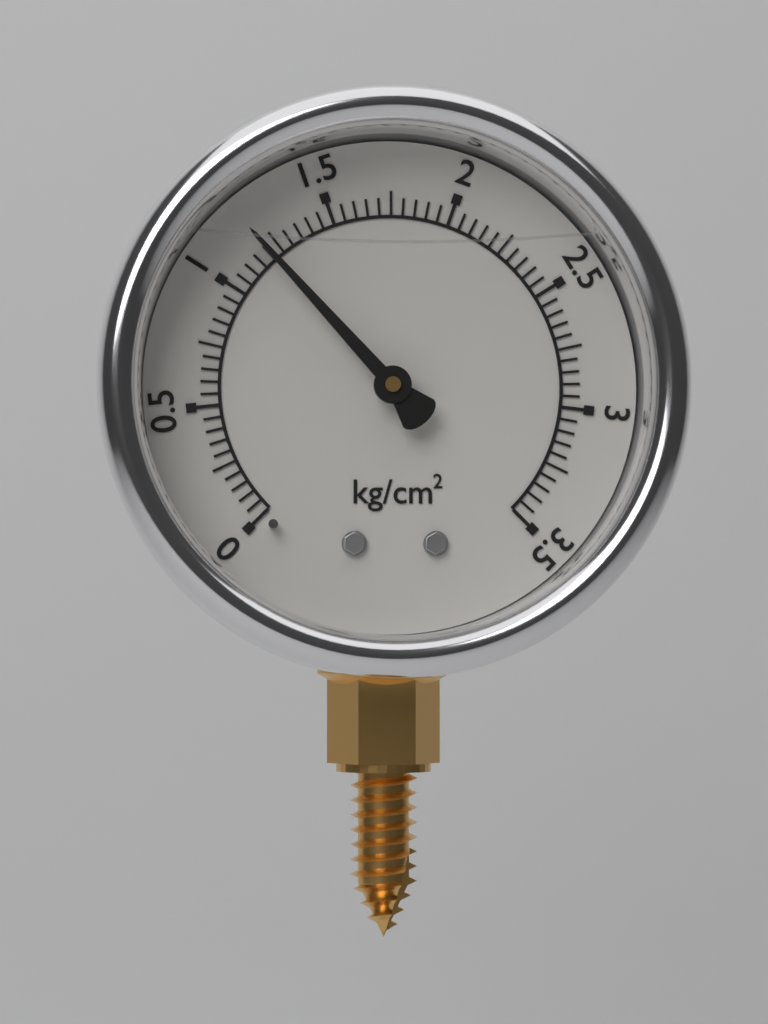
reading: 1.20 kg/cm²
